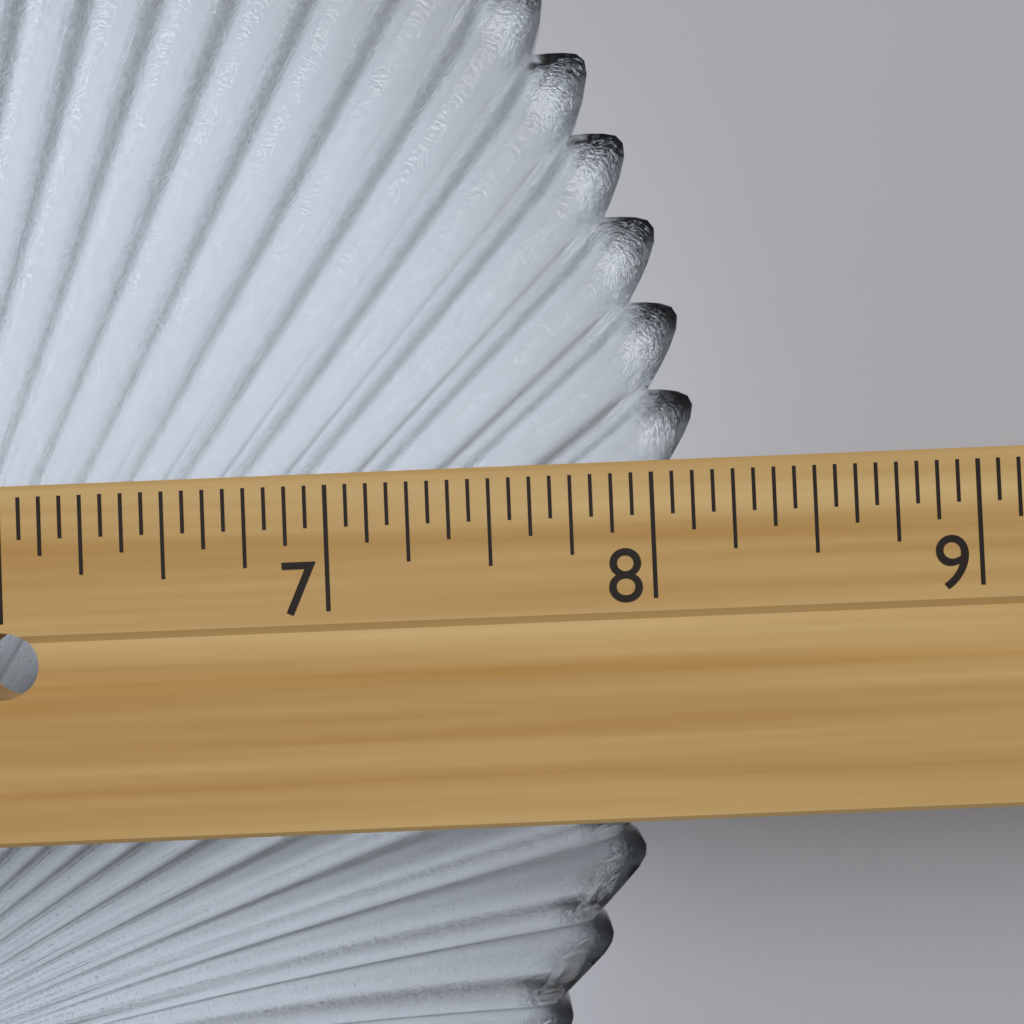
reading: 8.1875 in
